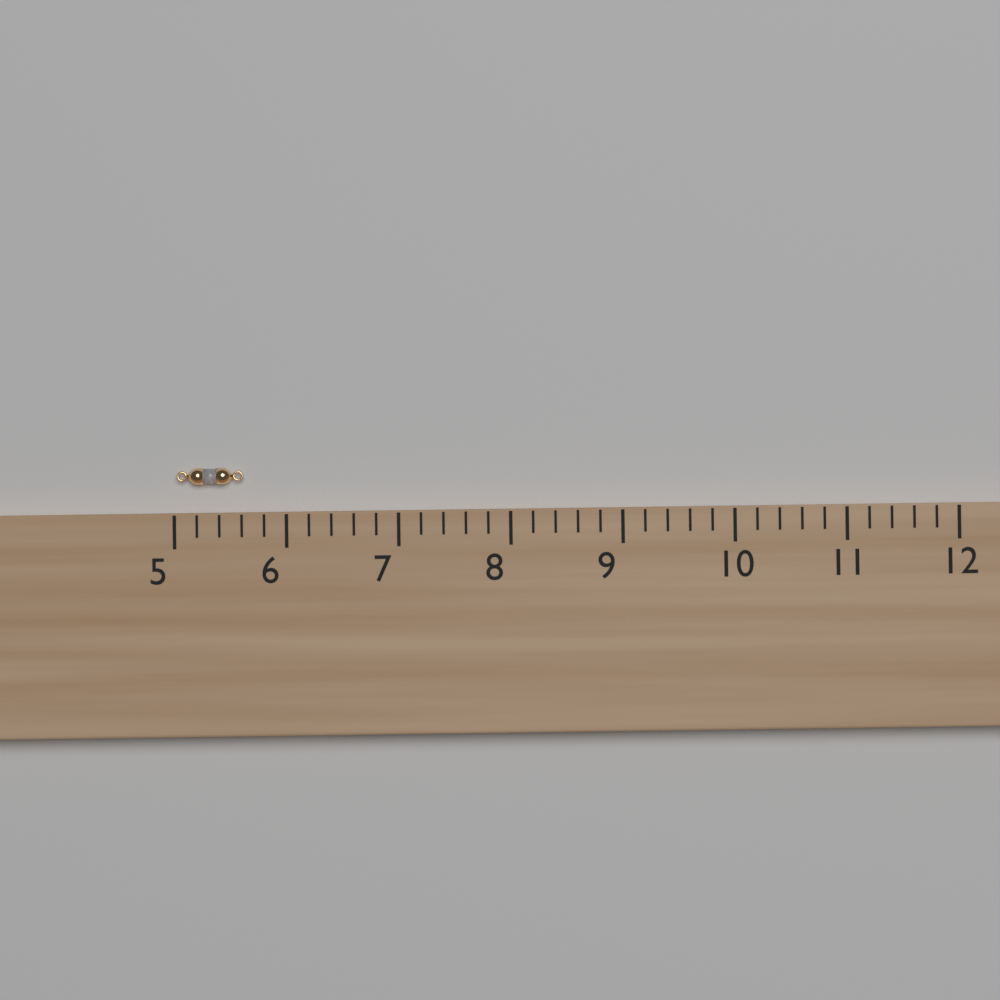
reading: 5.6 (no unit)
